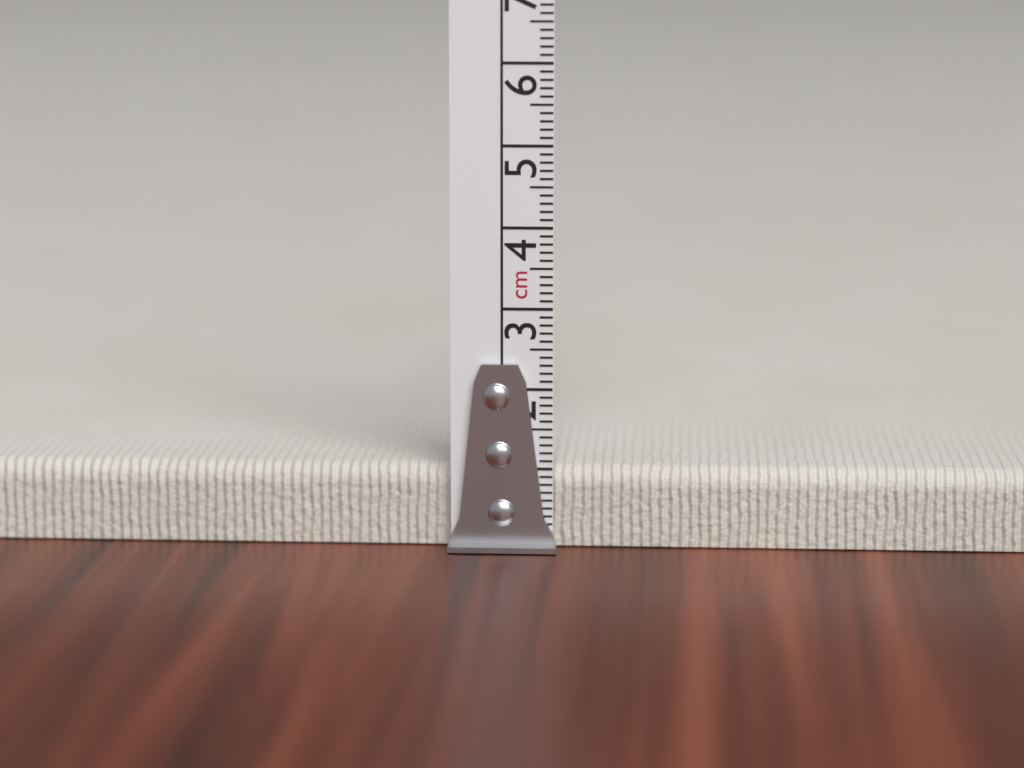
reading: 1.0 cm
